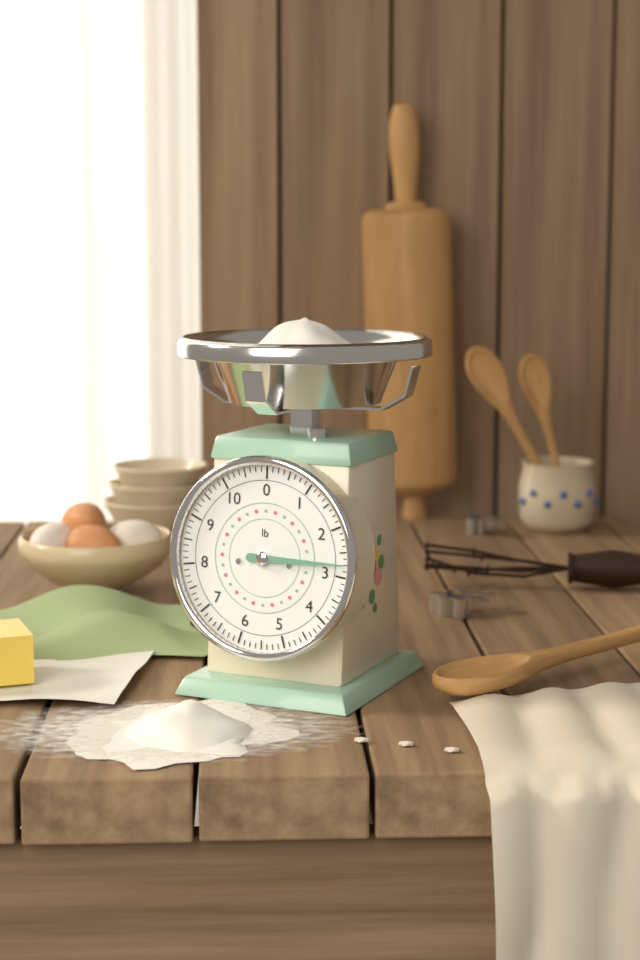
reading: 2.750 lb
